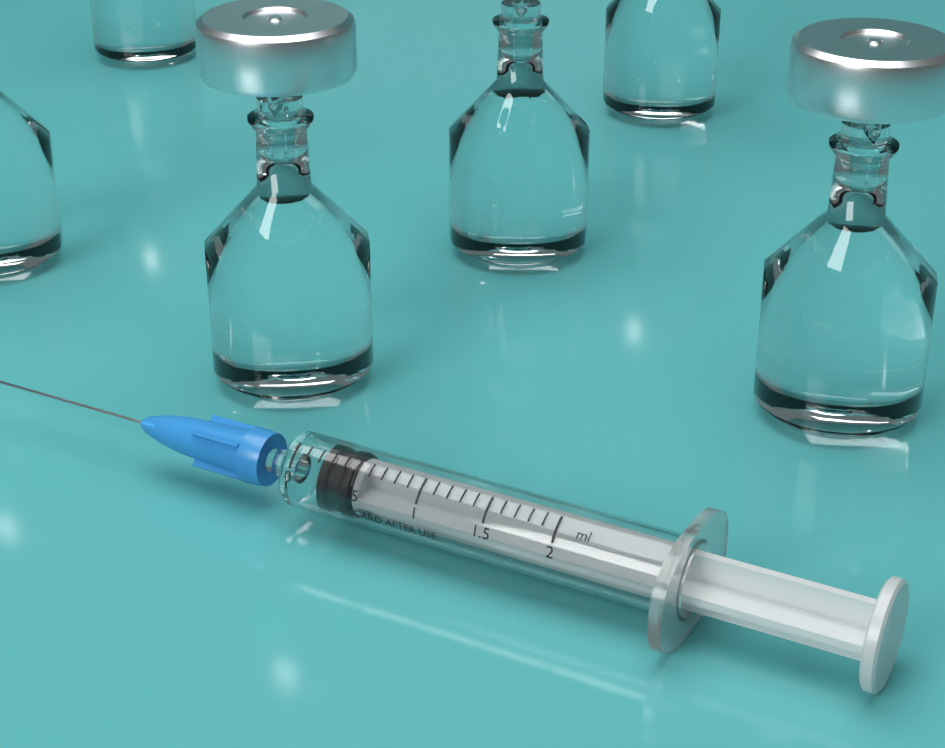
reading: 0.2 ml
